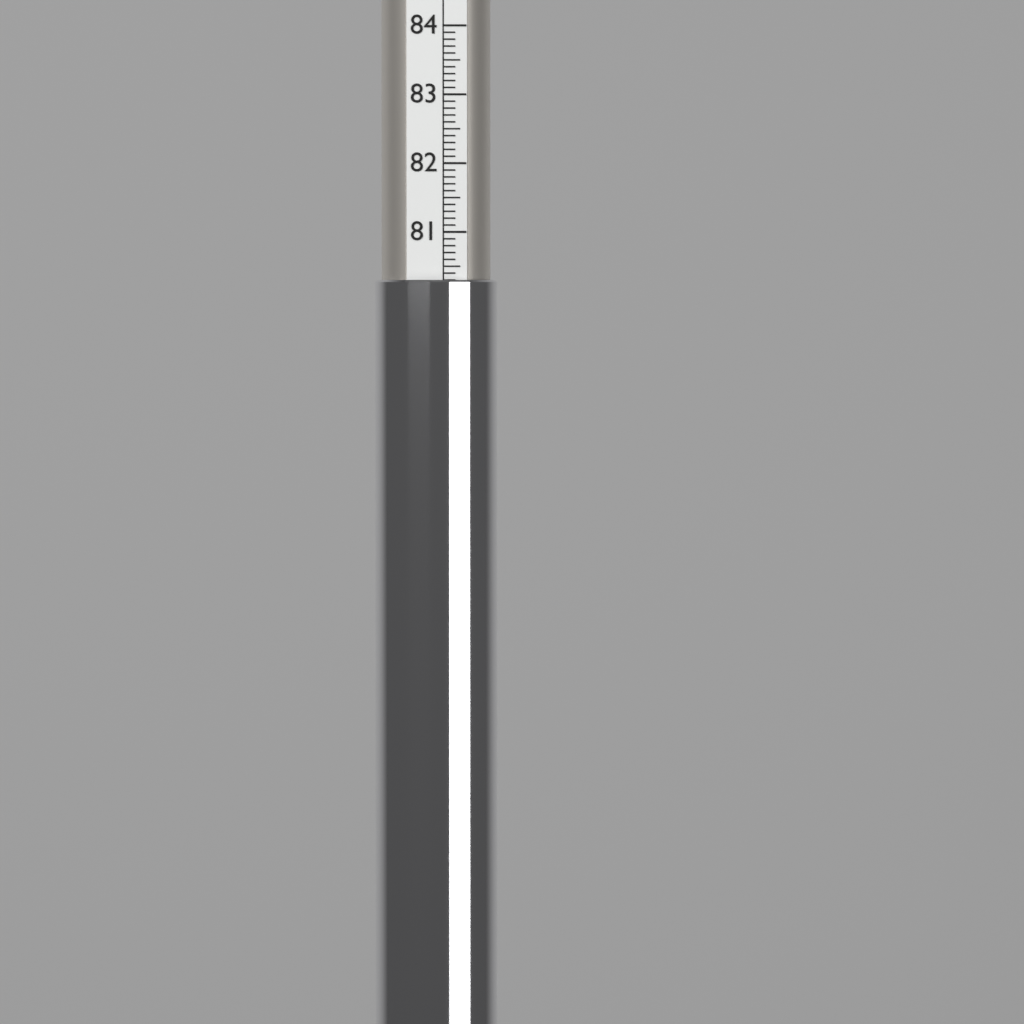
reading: 80.3 (no unit)
